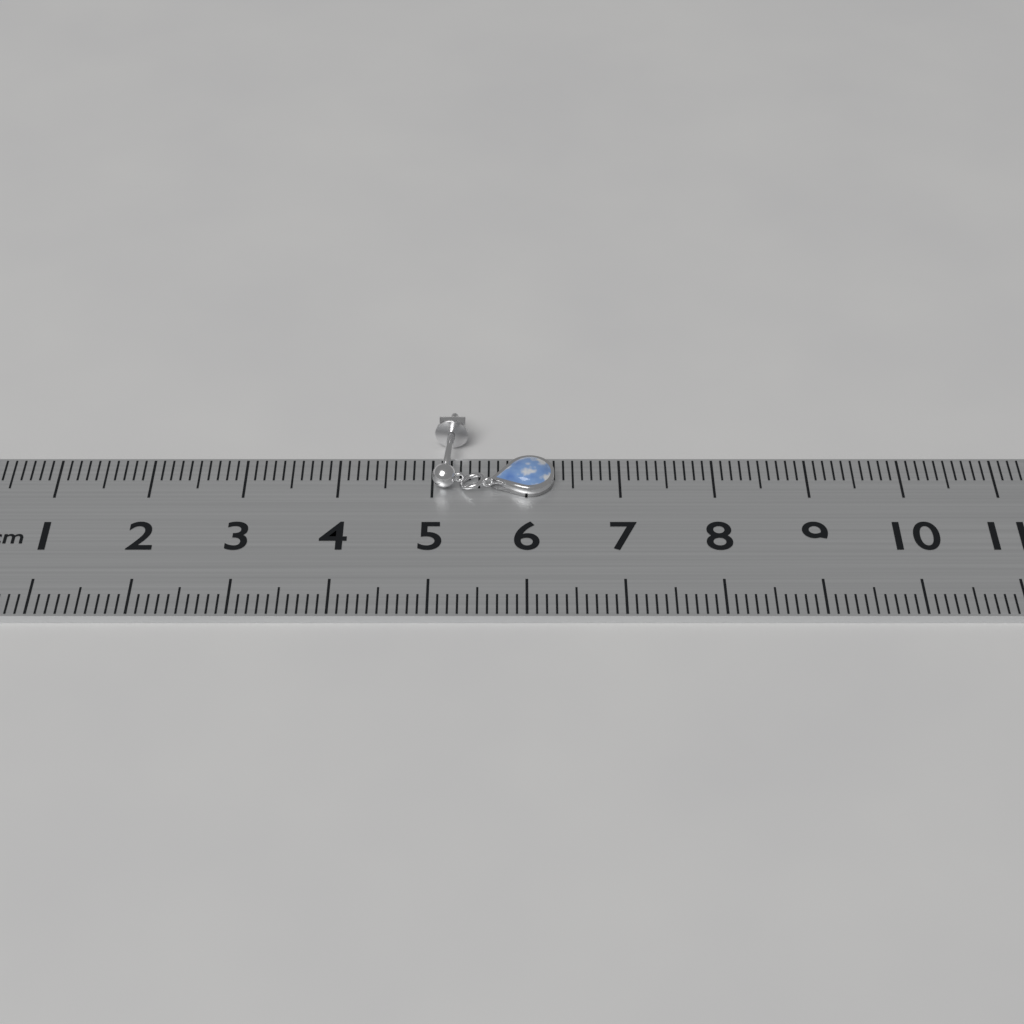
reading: 6.3 cm
